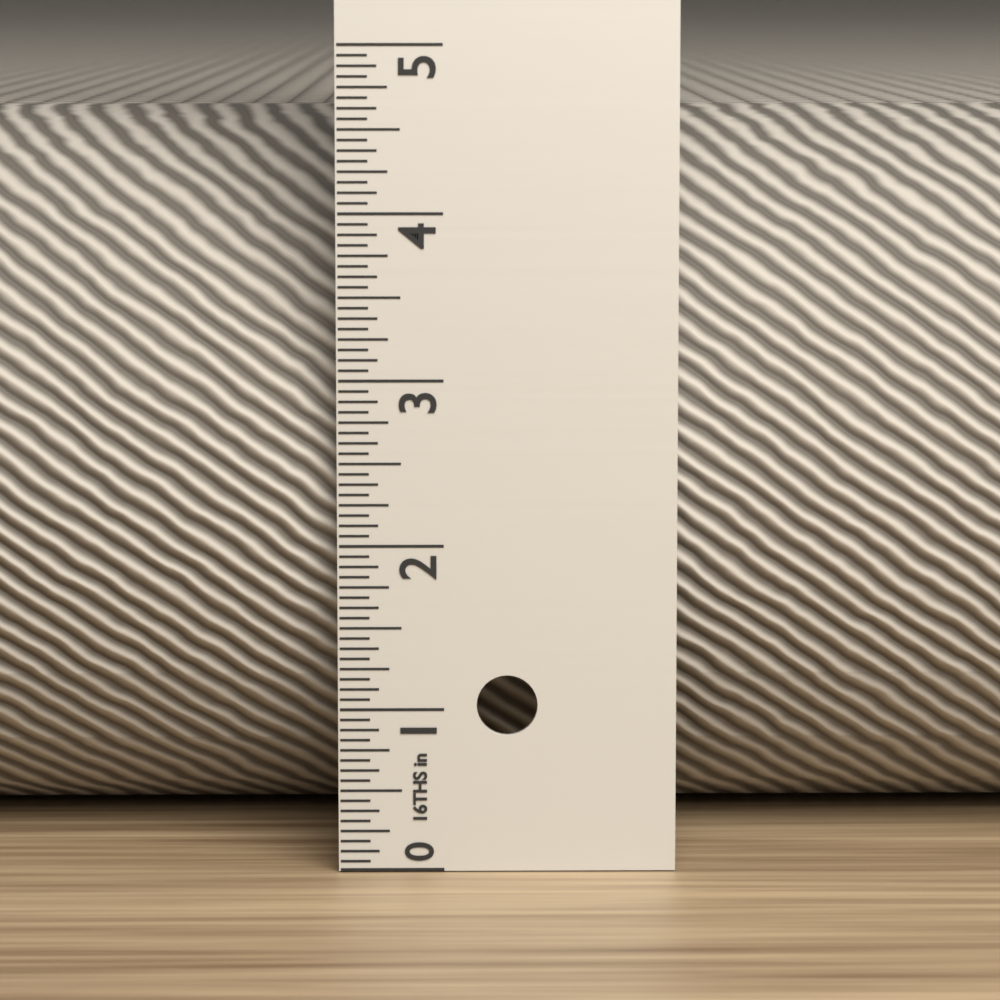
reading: 4.5625 in
